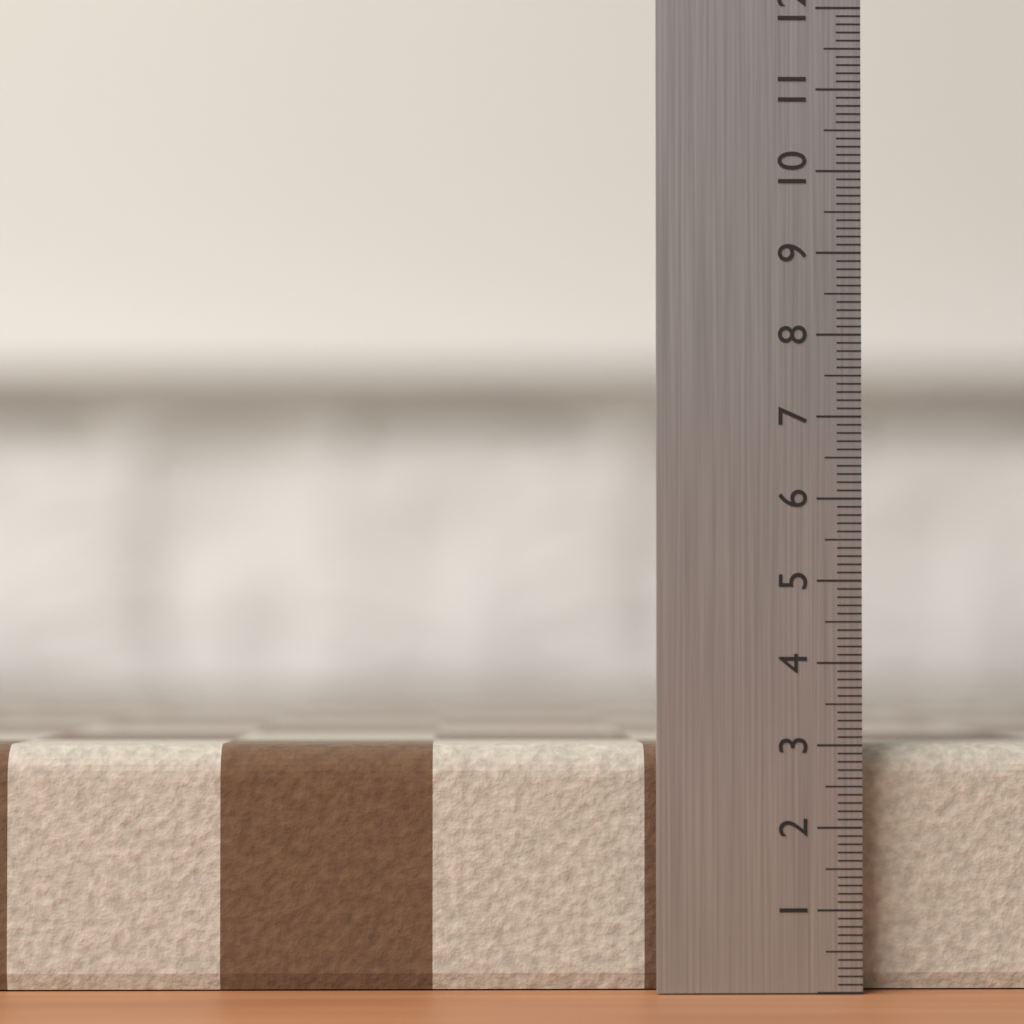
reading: 3.0 (no unit)
